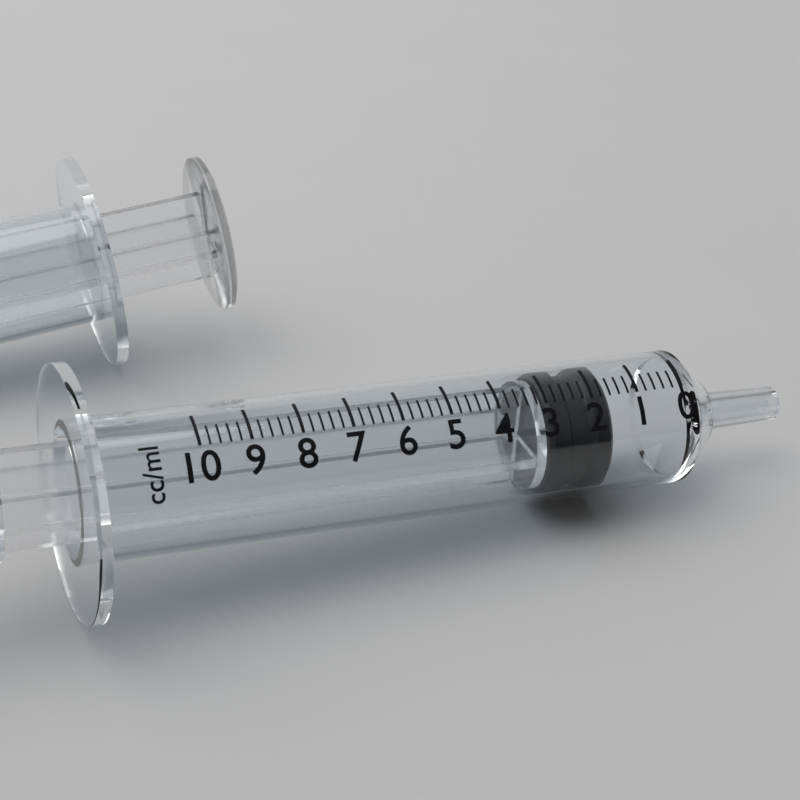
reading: 1.6 ml
